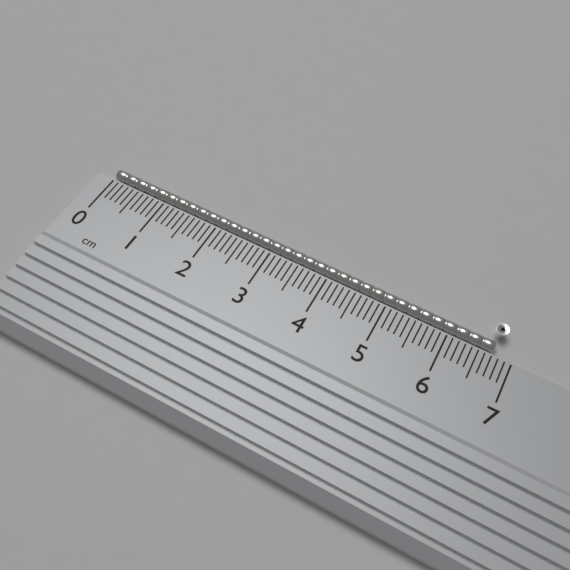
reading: 6.7 cm
